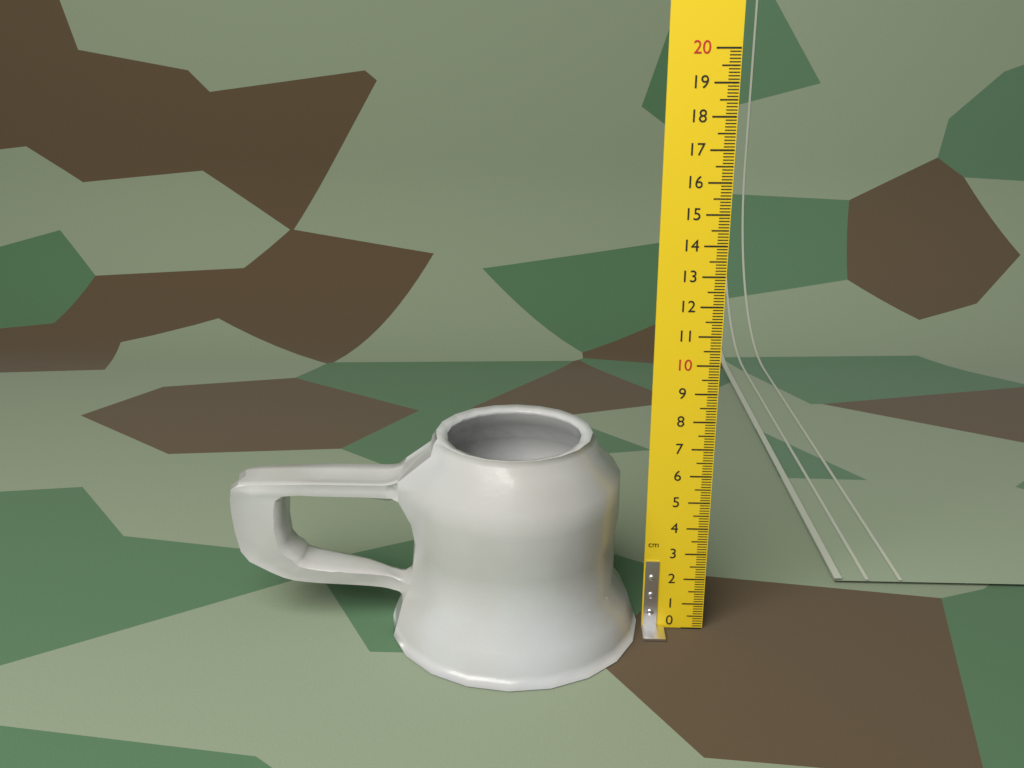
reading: 7.4 cm
